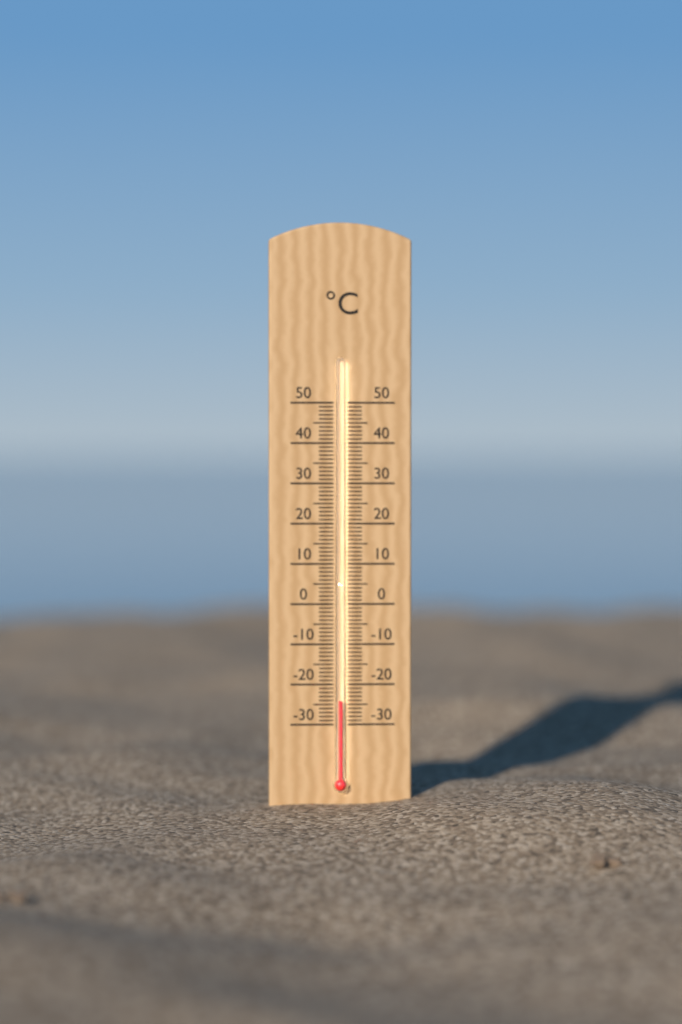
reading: -24 °C
